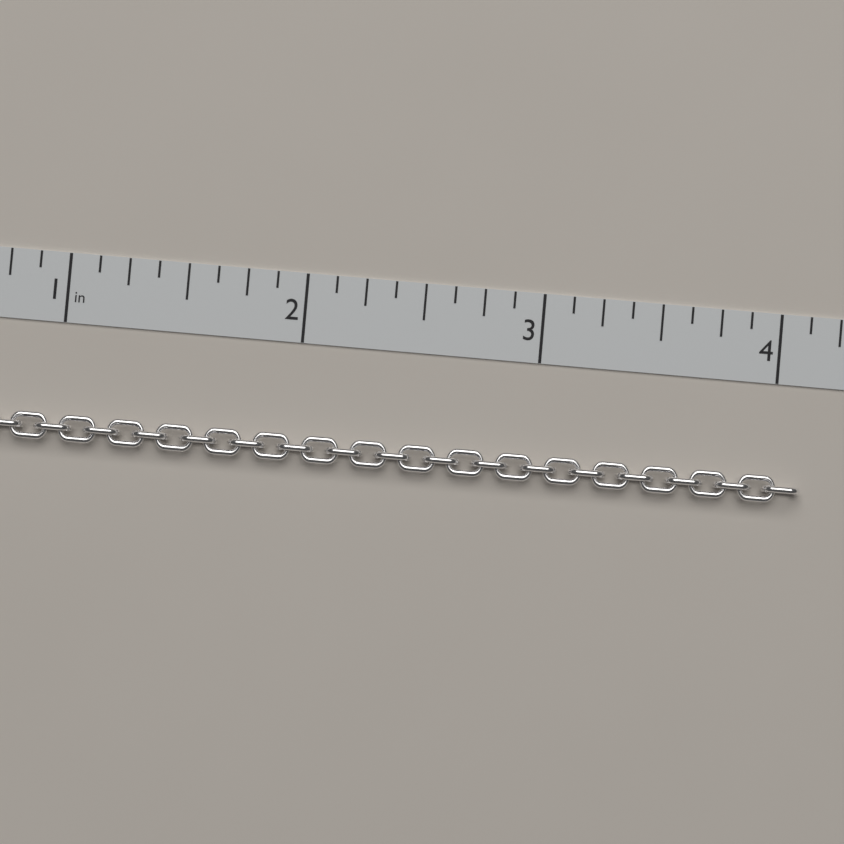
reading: 4.125 in
